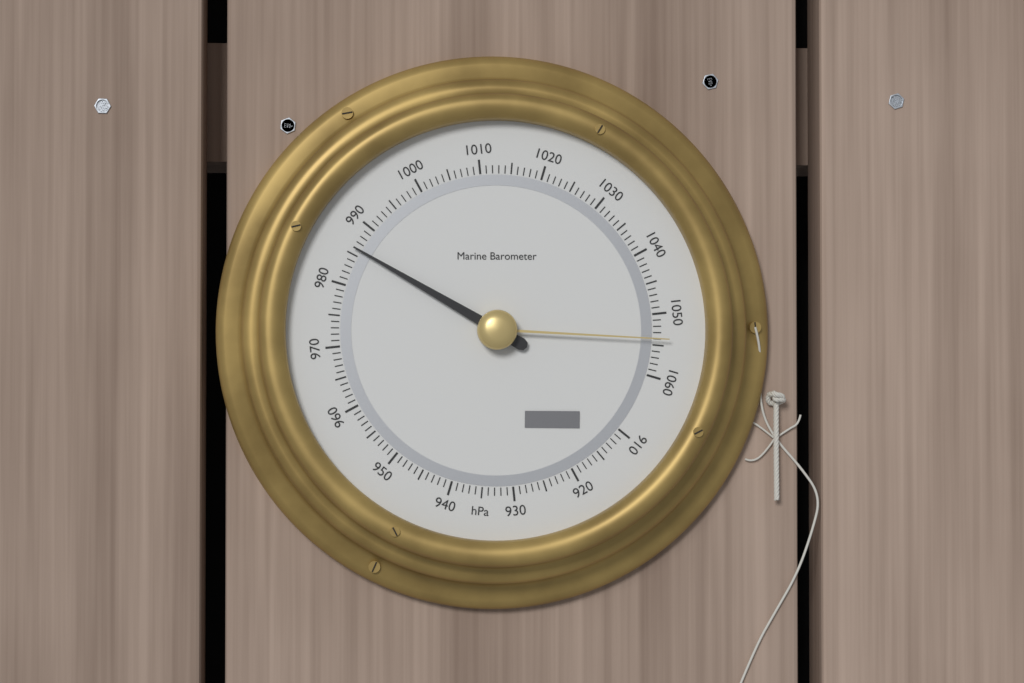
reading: 986 hPa
